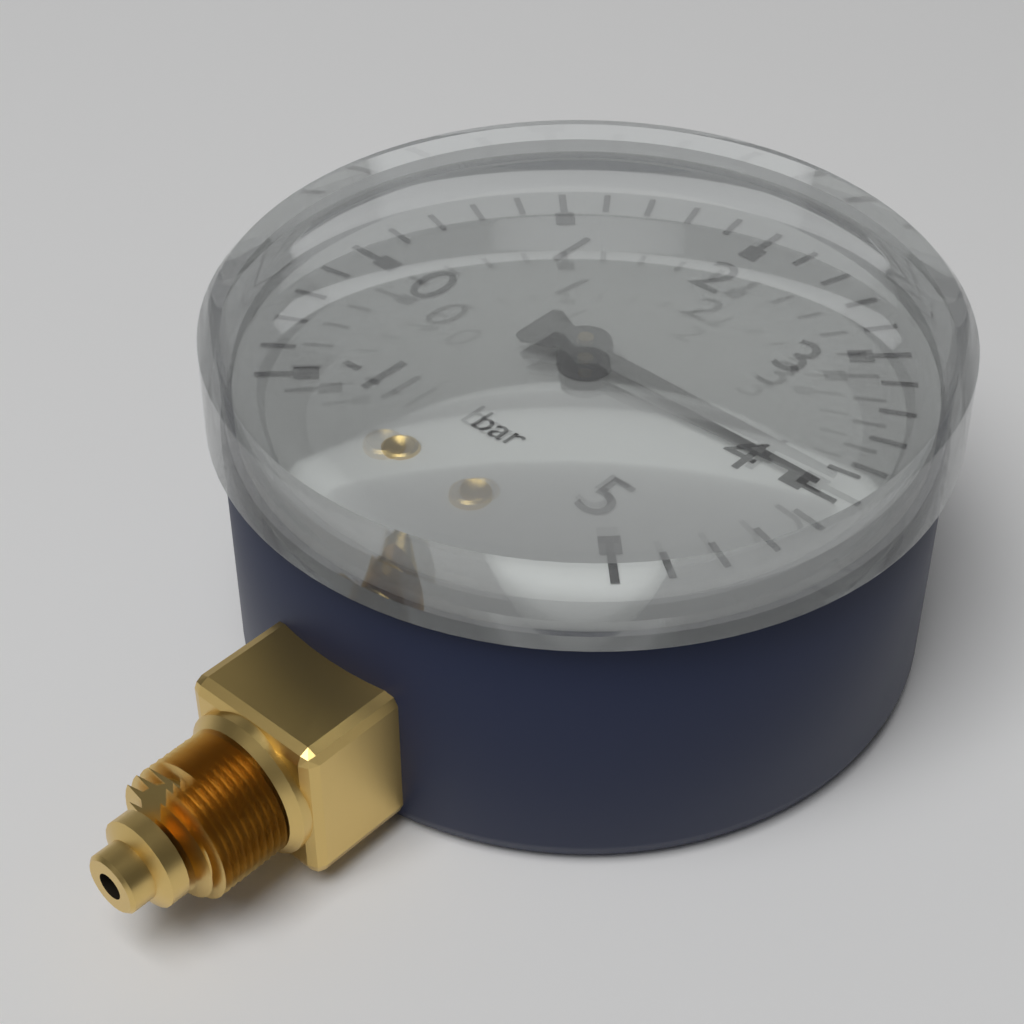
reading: 4.0 bar
